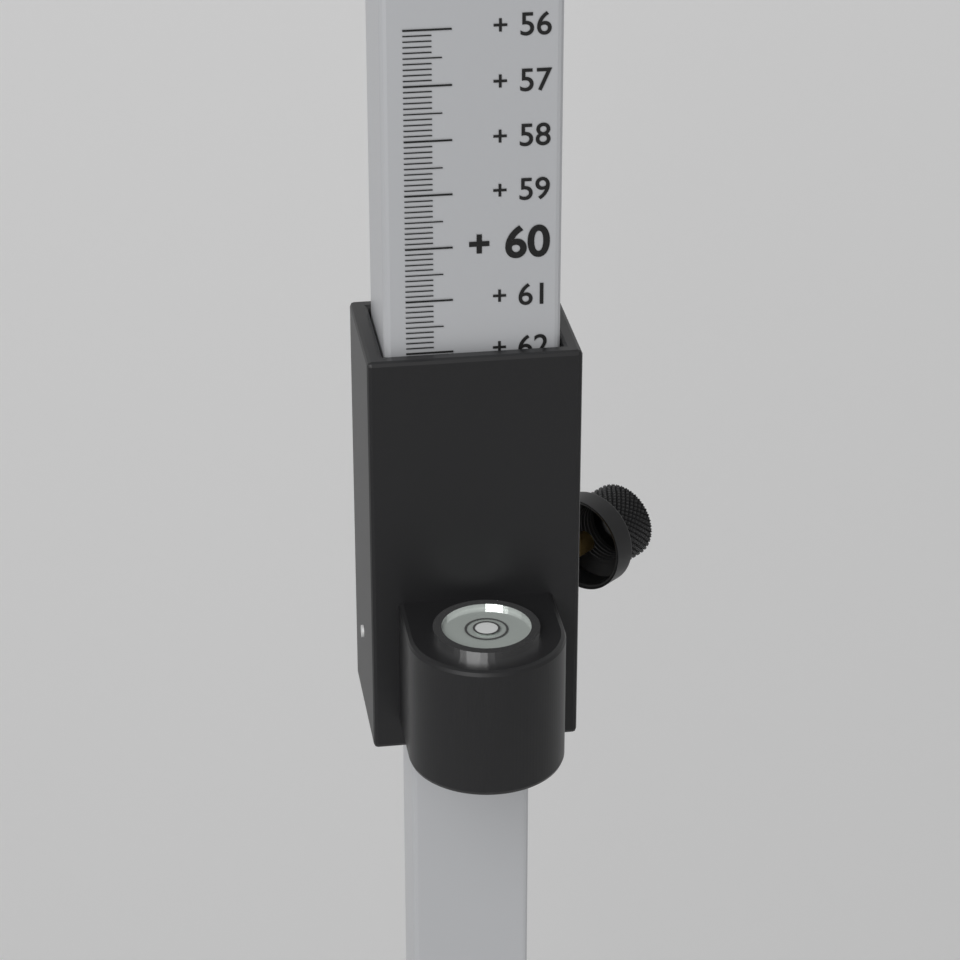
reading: 62.0 (no unit)
